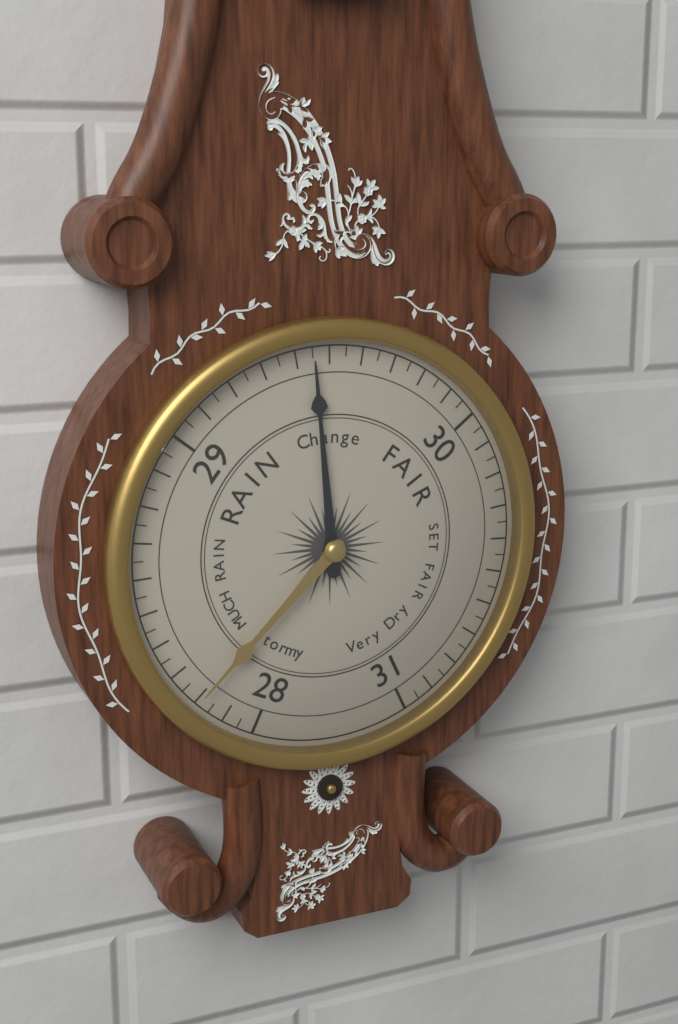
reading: 29.45 (no unit)
